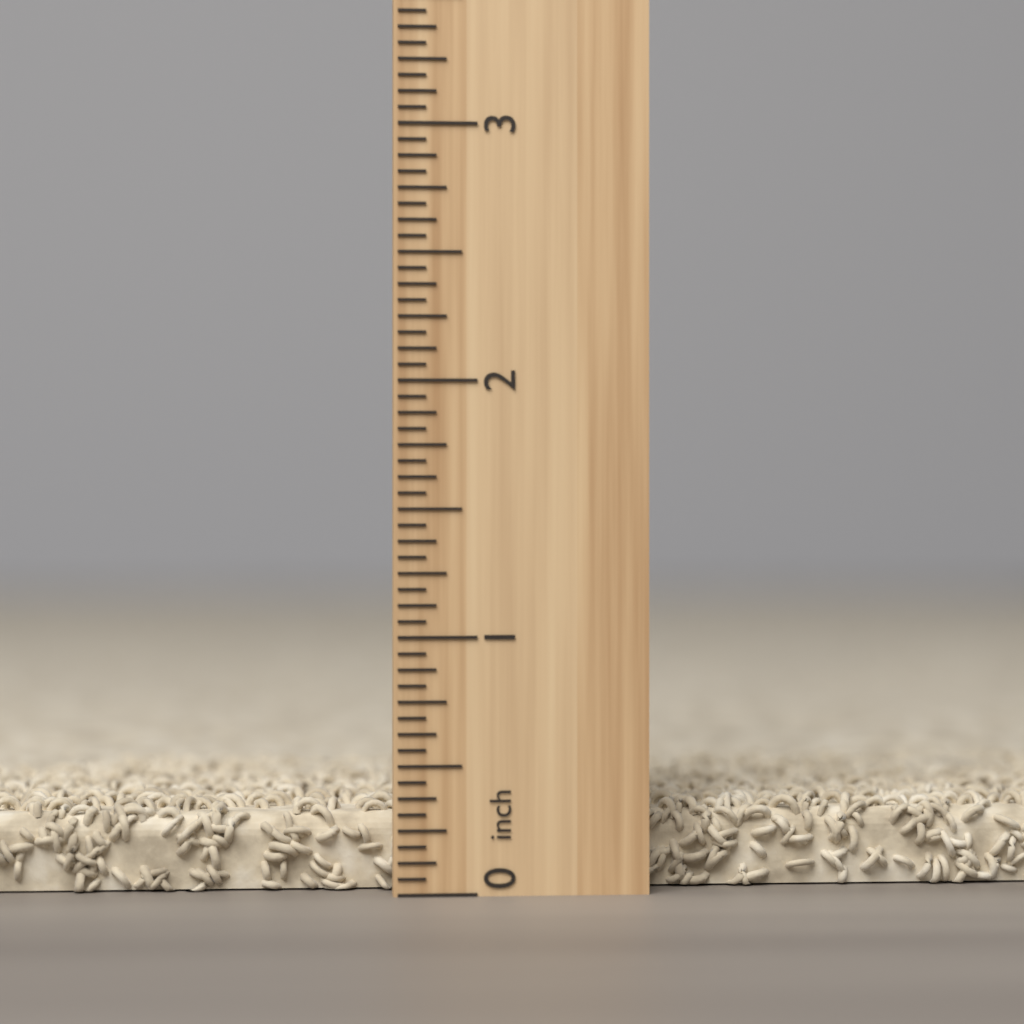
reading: 0.3750 inch
